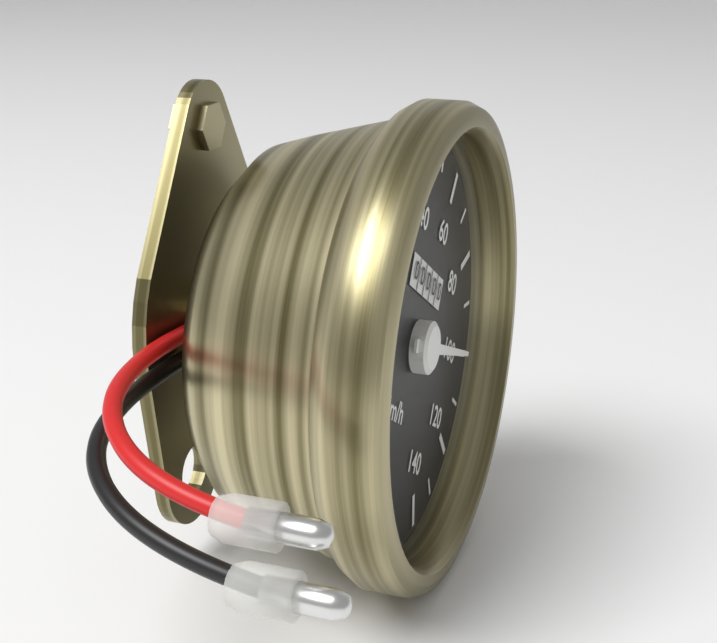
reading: 100 km/h
